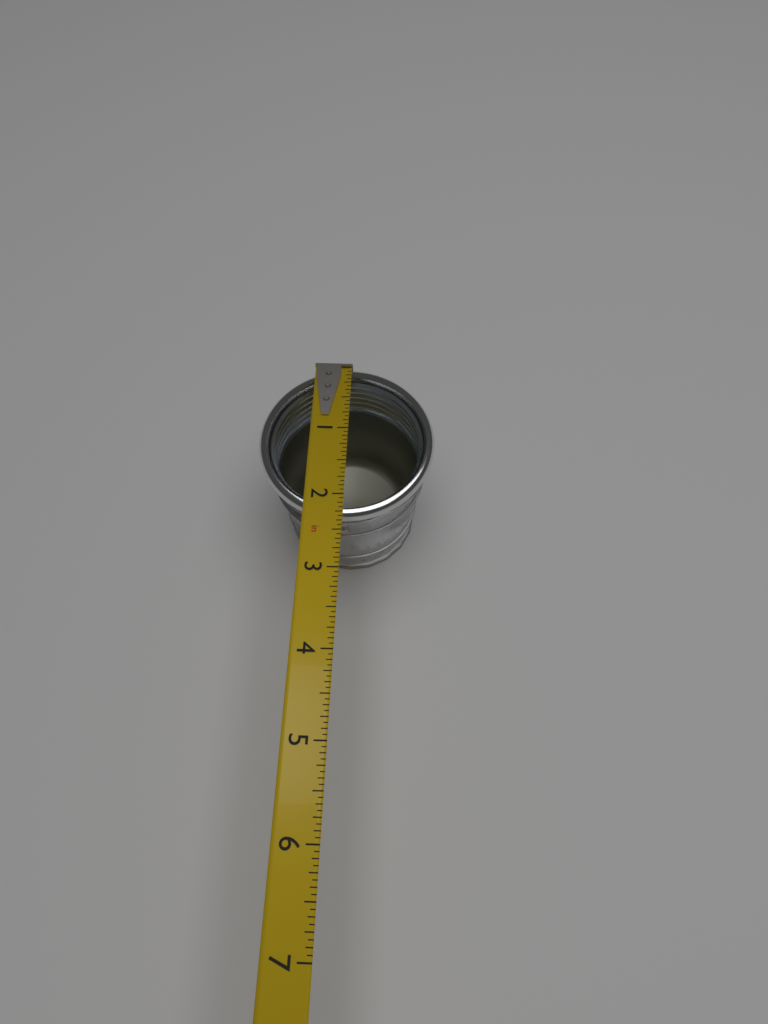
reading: 2.3125 in
